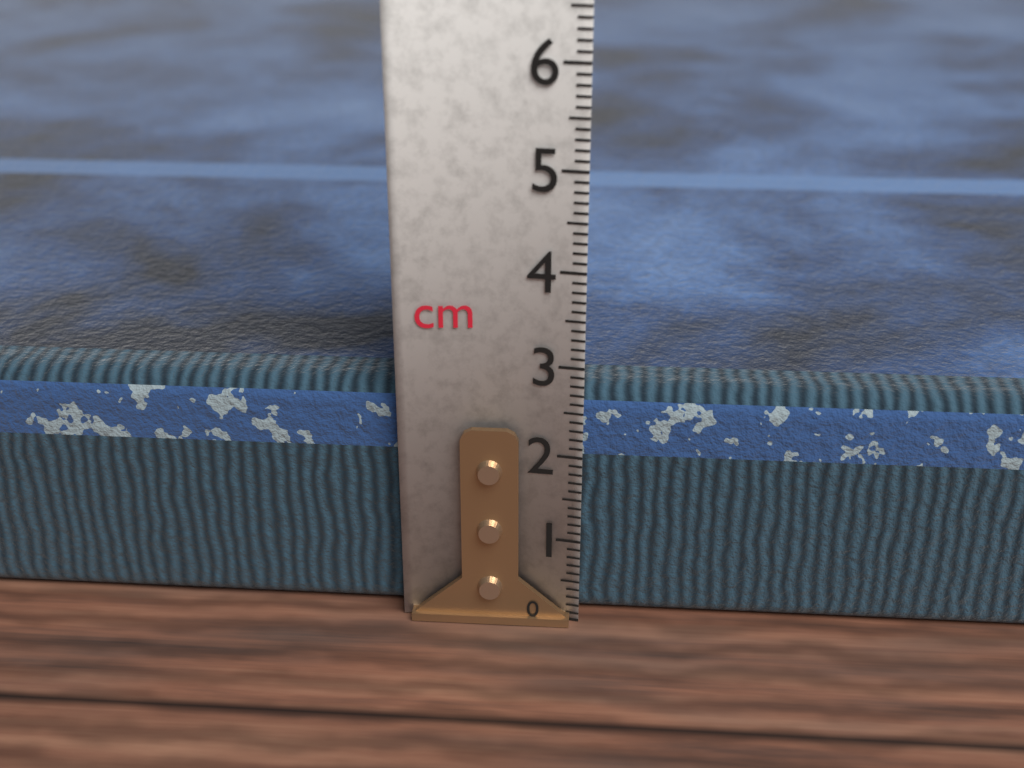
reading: 2.7 cm
